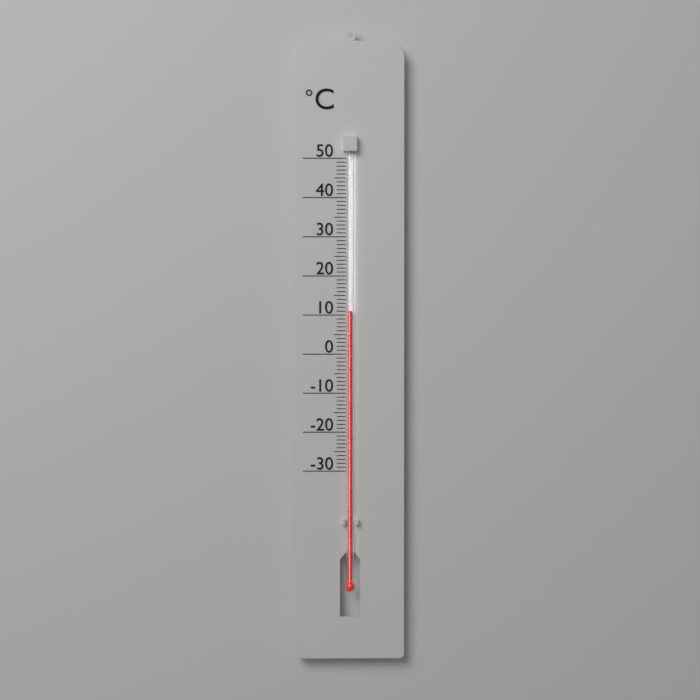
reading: 11 °C
